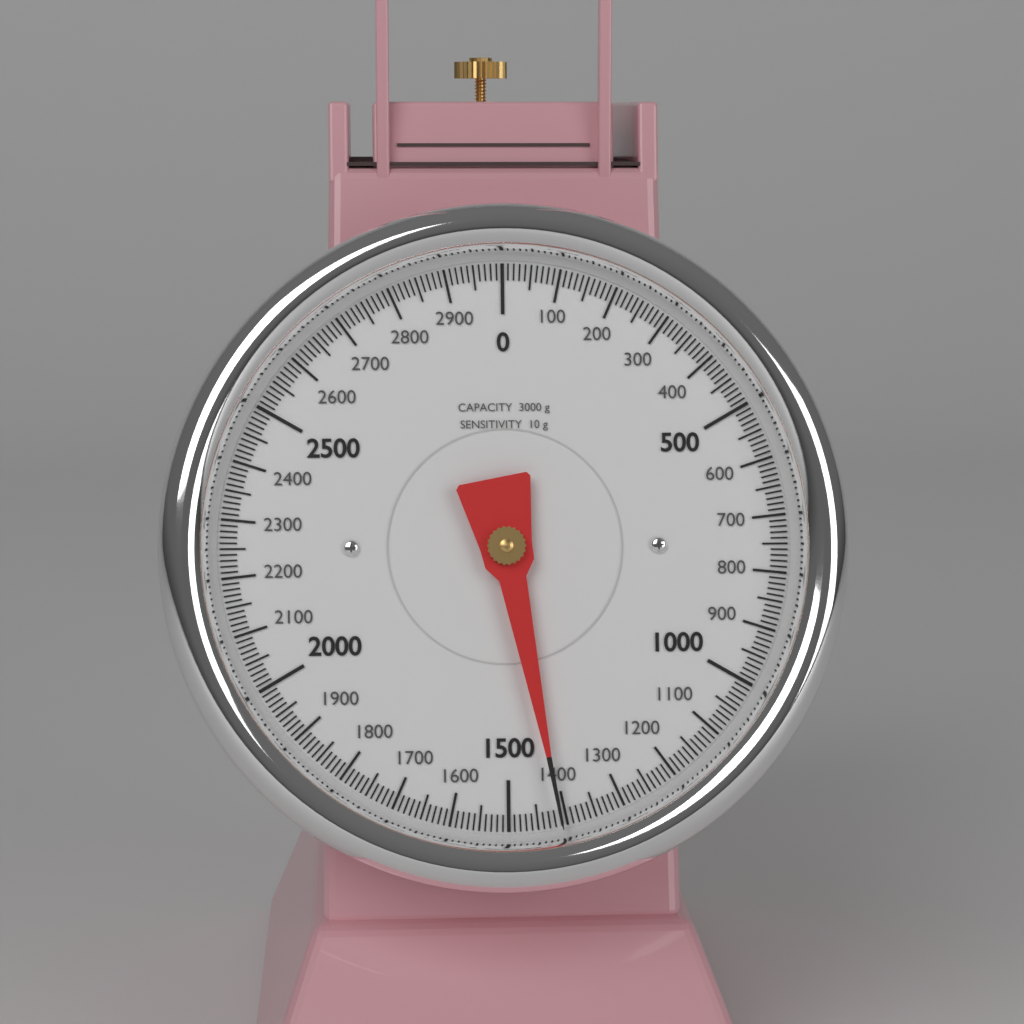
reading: 1410 g
